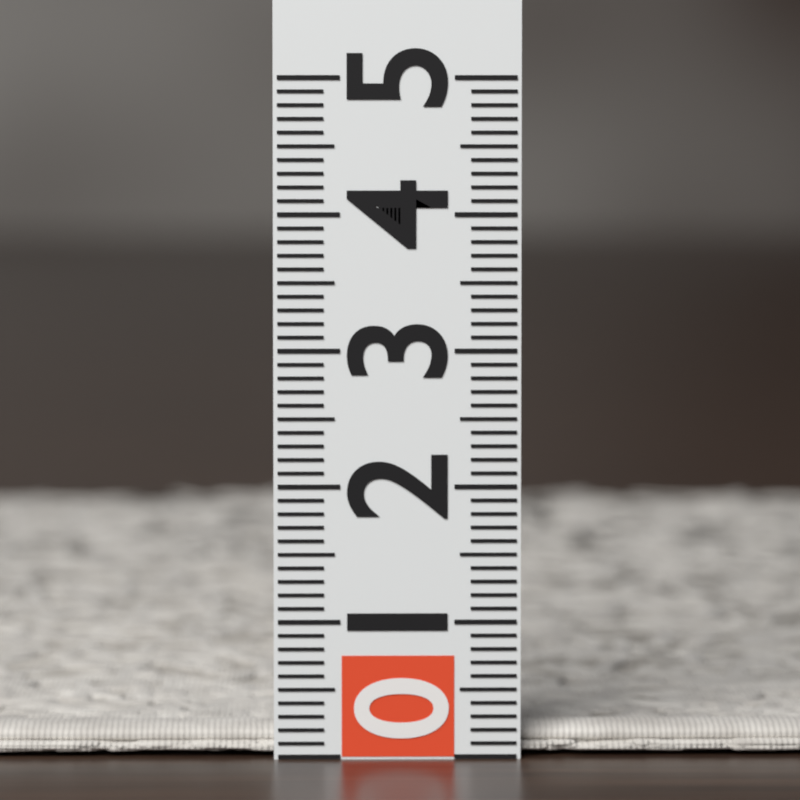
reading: 0.2 (no unit)
